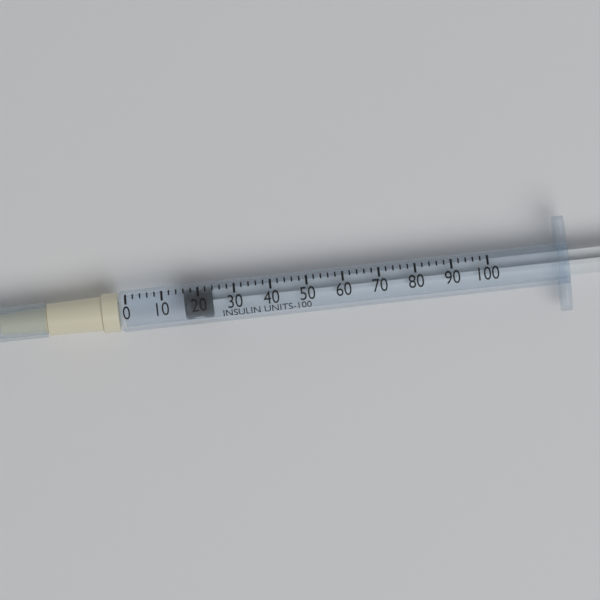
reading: 16 units
